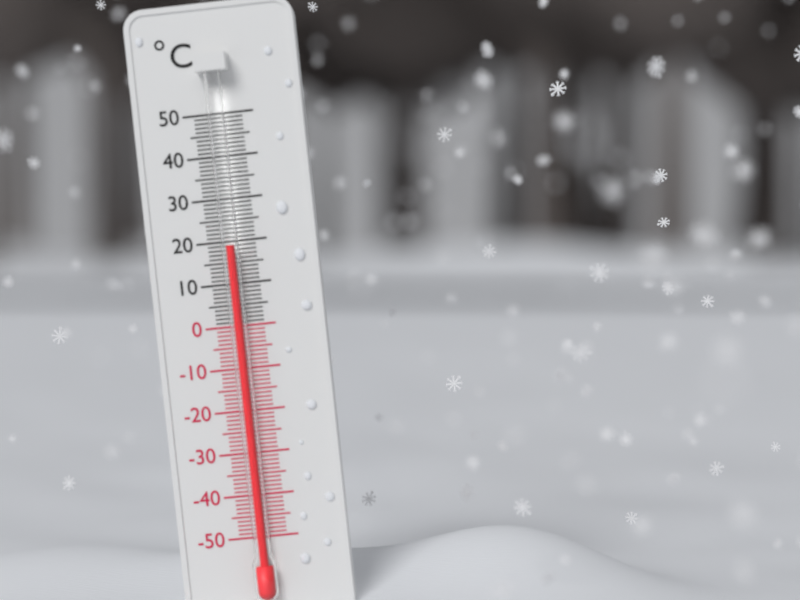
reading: 19 °C
